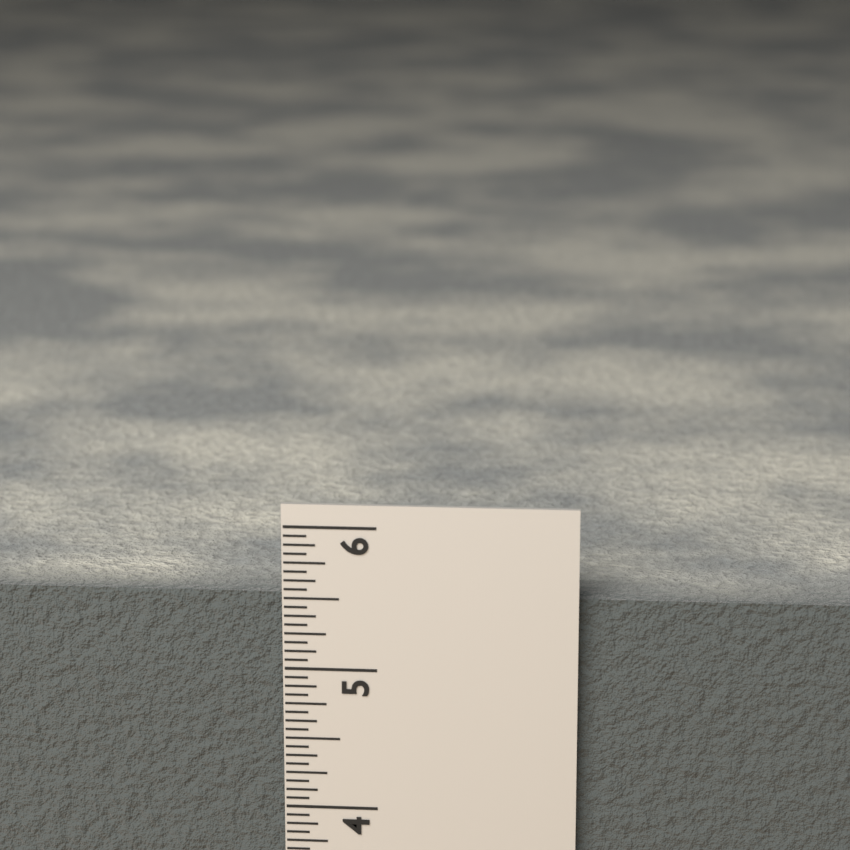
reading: 5.5000 in
